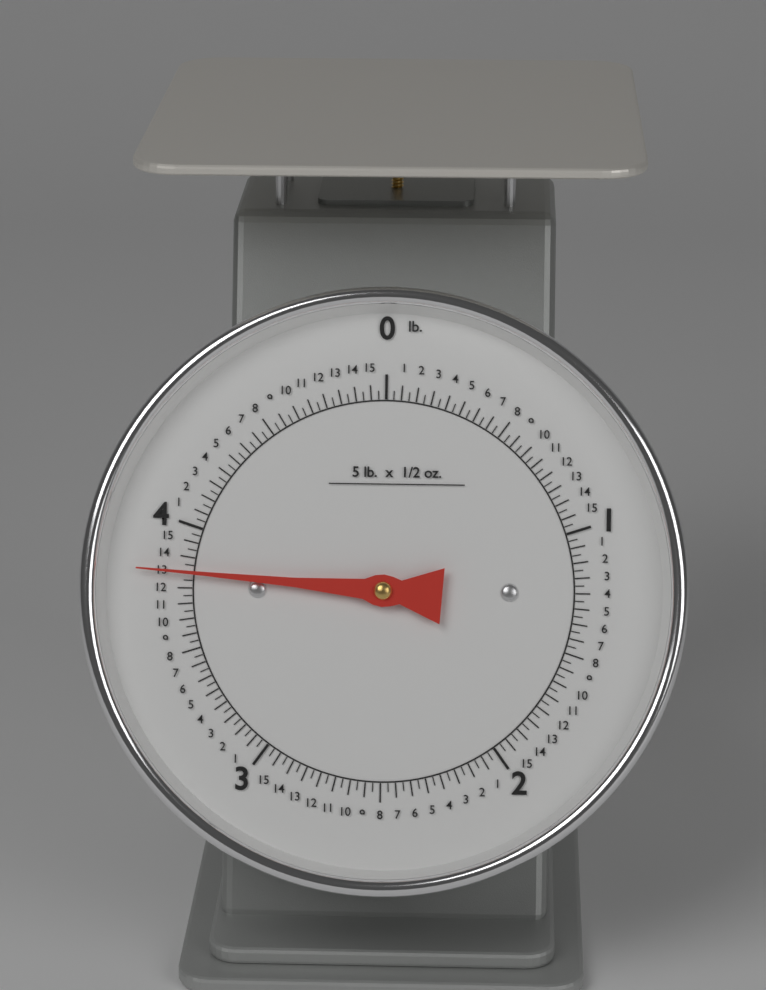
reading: 3.81250 lb
